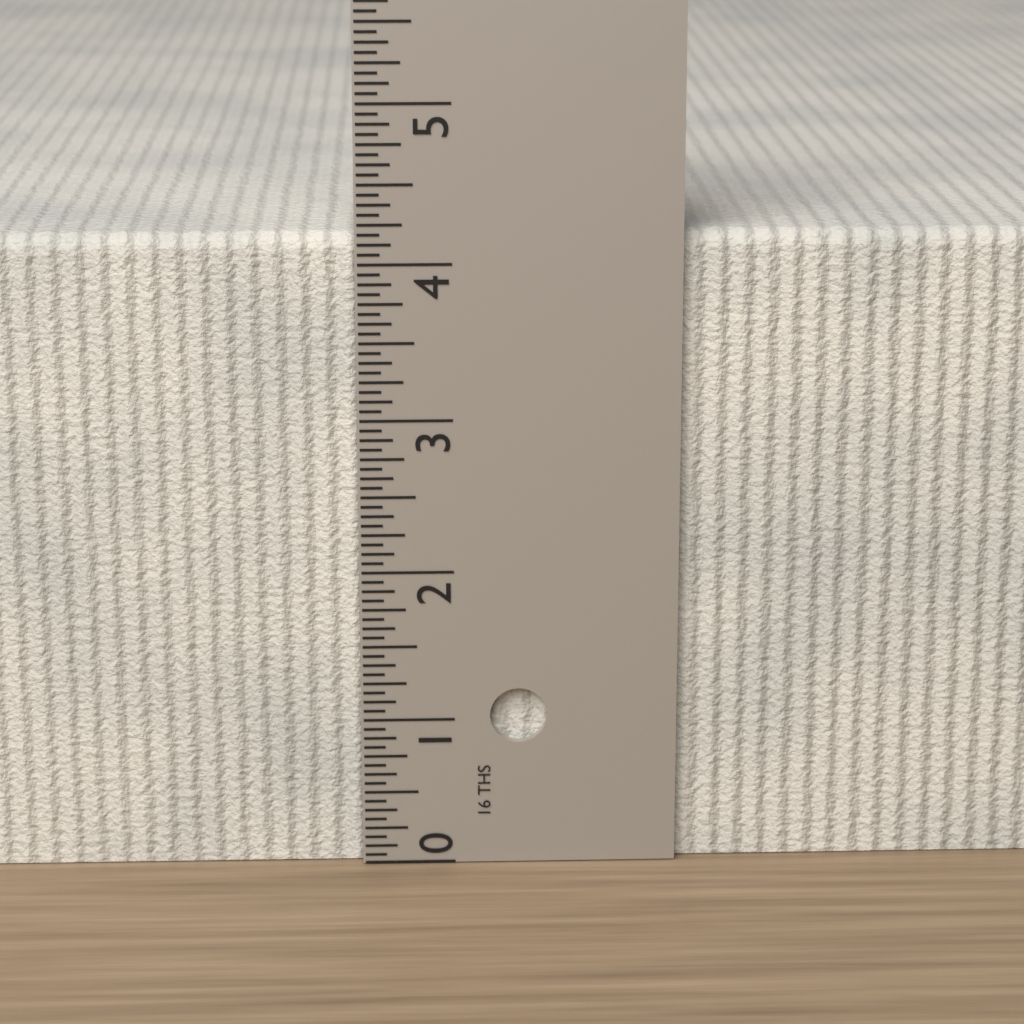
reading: 4.1875 in
